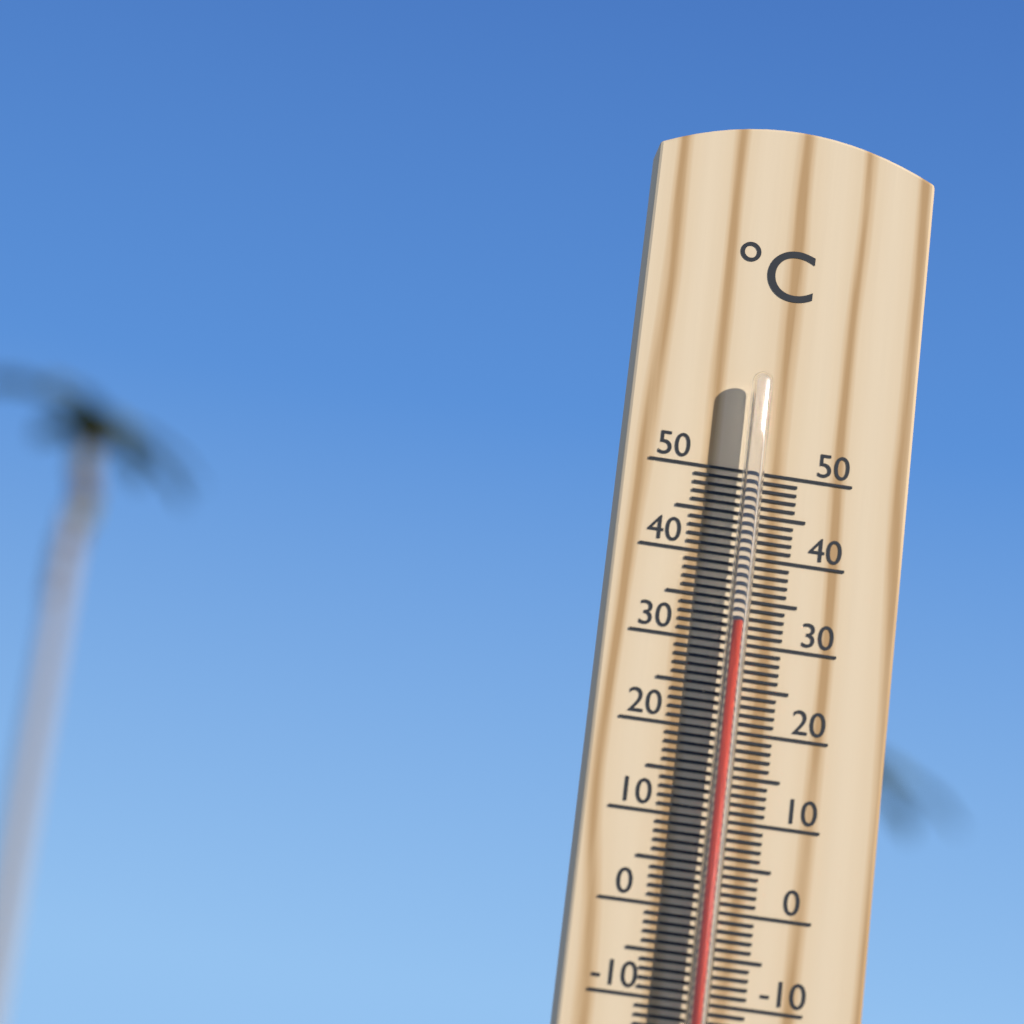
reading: 32 °C
